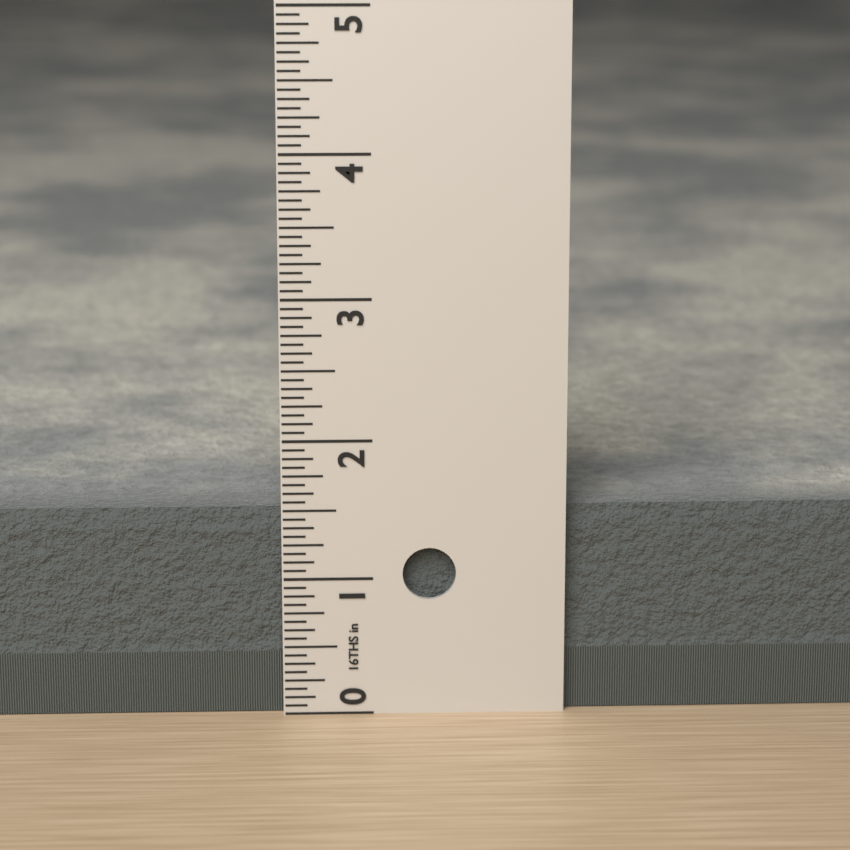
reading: 1.5000 in
